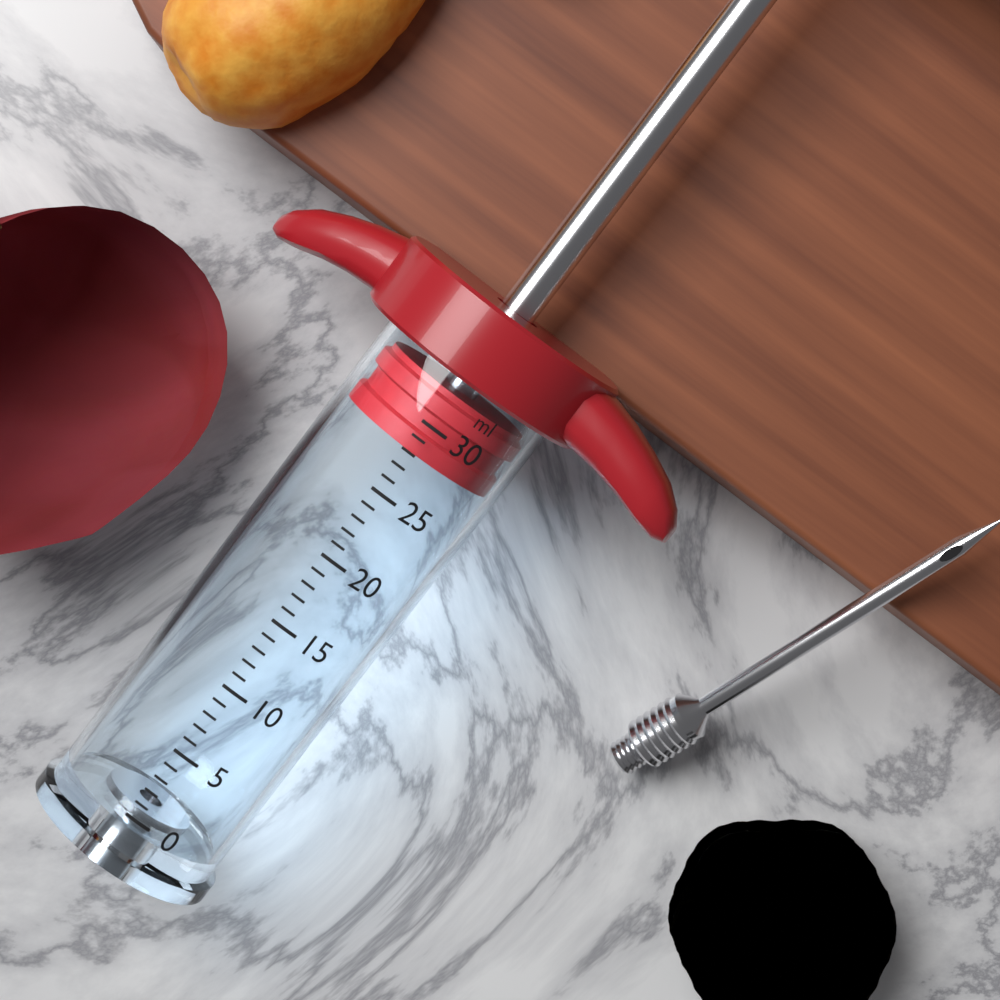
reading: 28 ml
